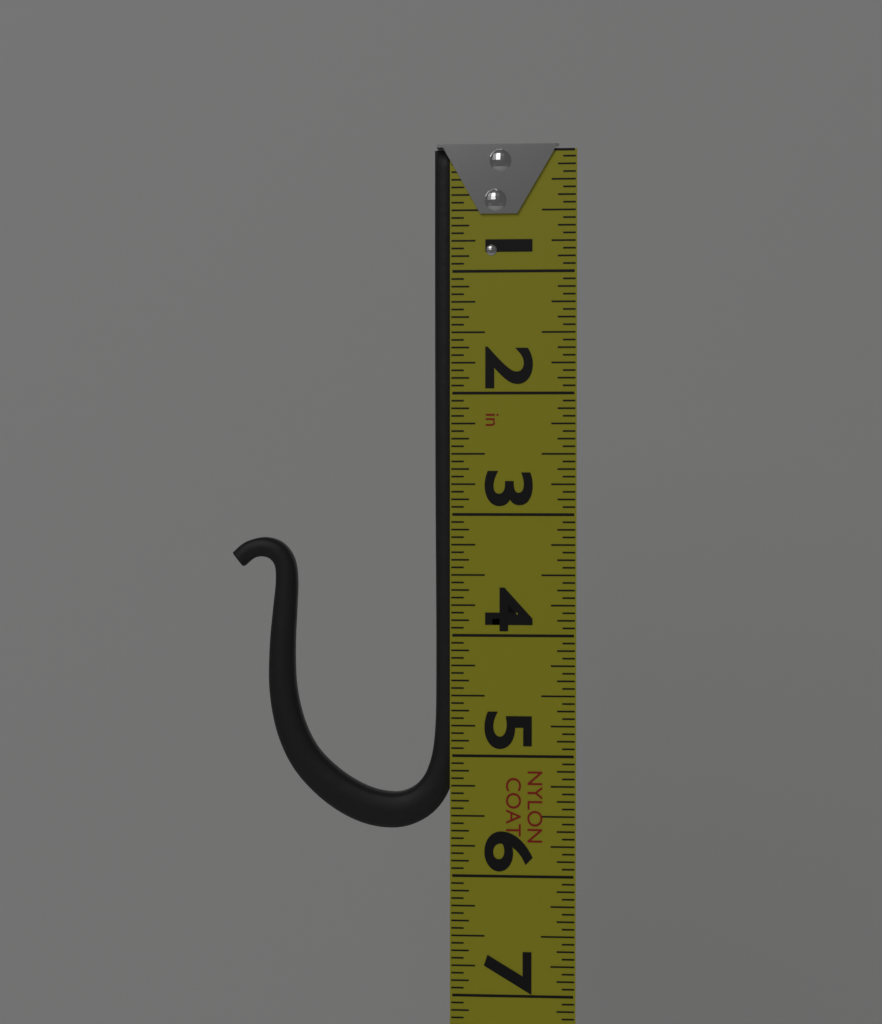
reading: 5.6250 in
